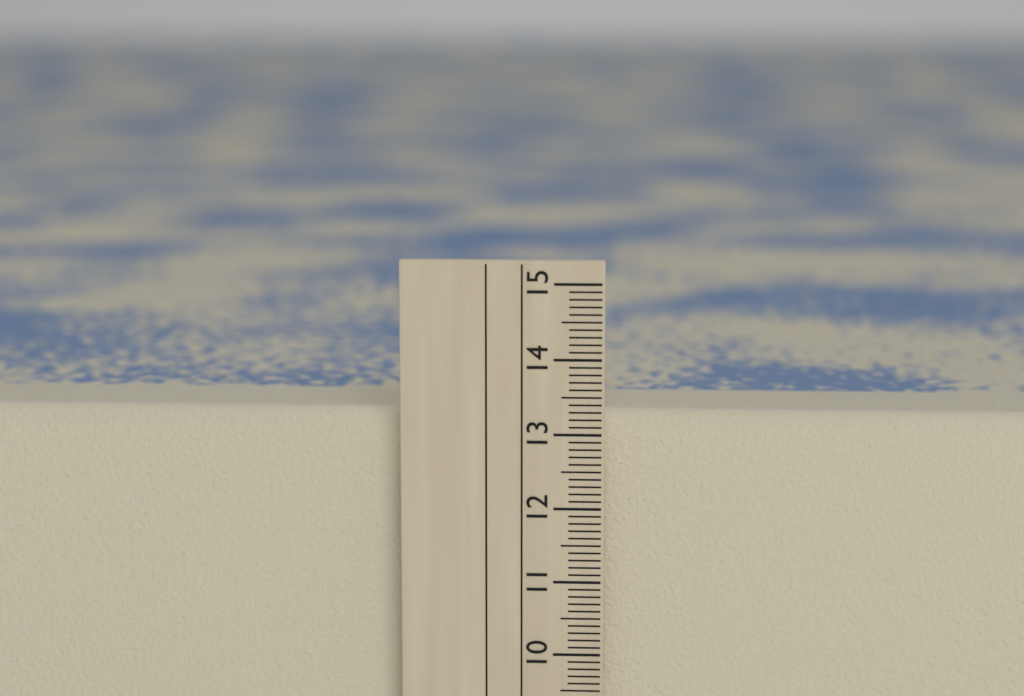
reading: 13.2 cm
